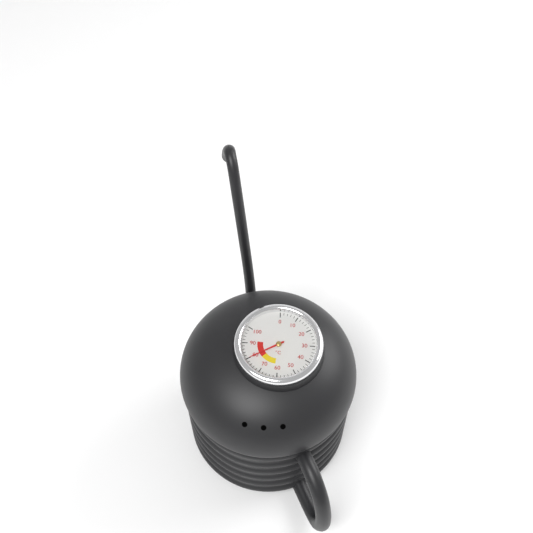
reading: 80 °C
